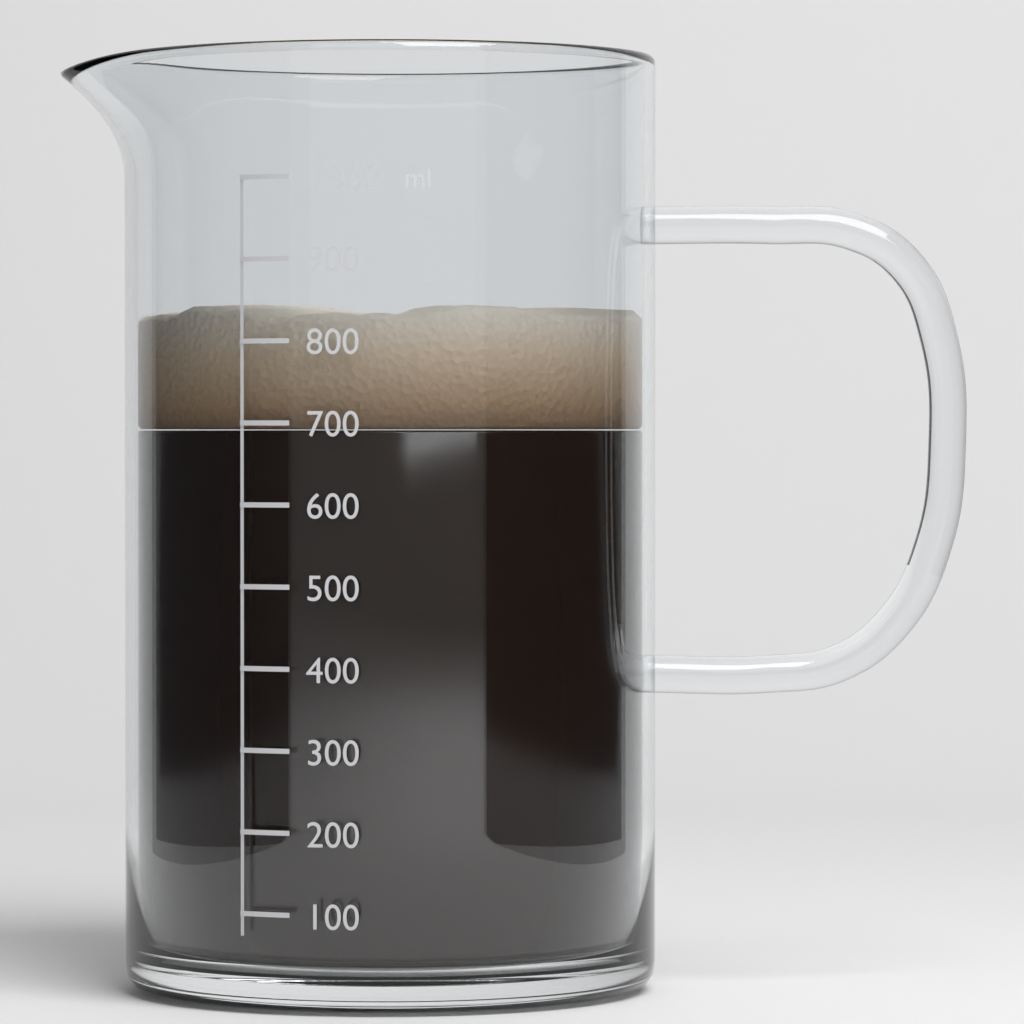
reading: 690 ml
